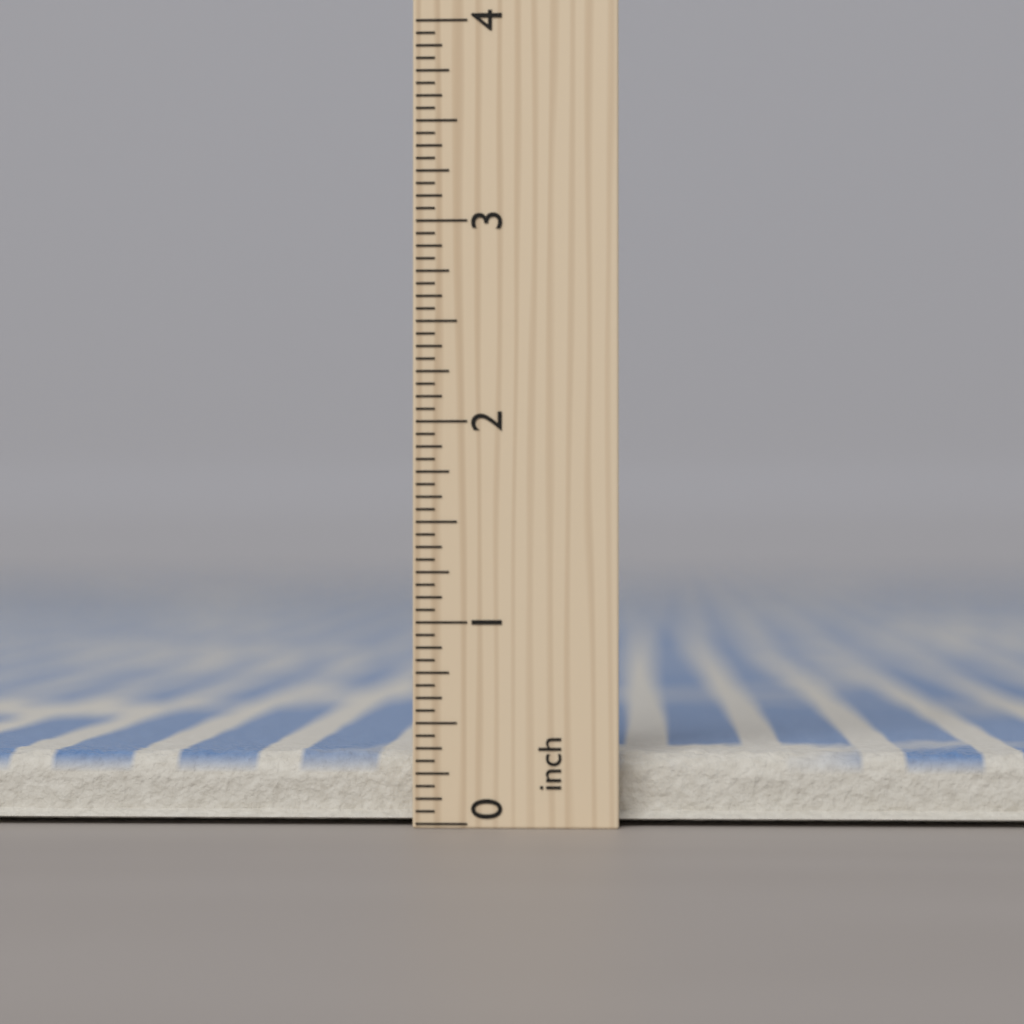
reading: 0.3750 inch
